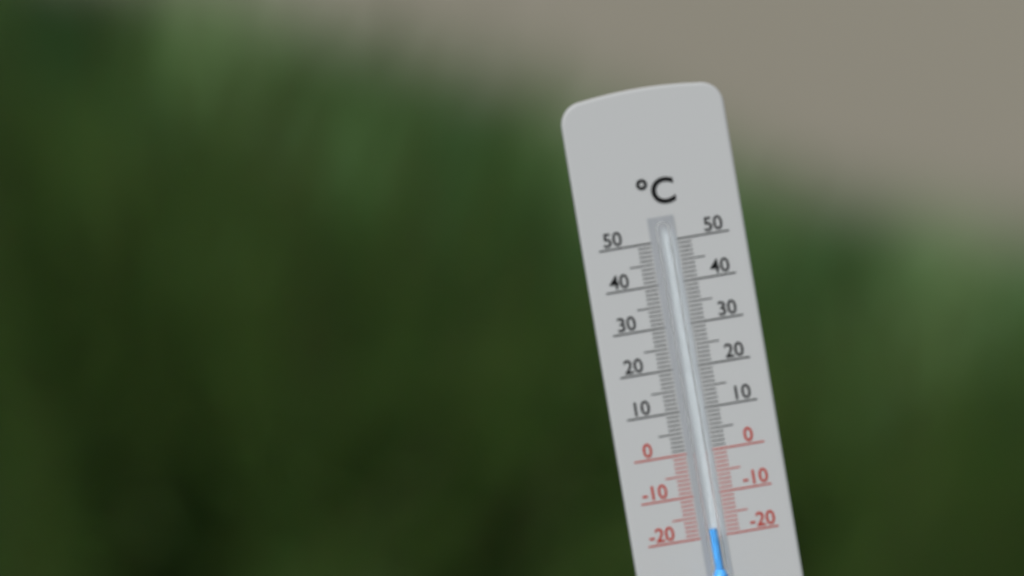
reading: -18 °C
